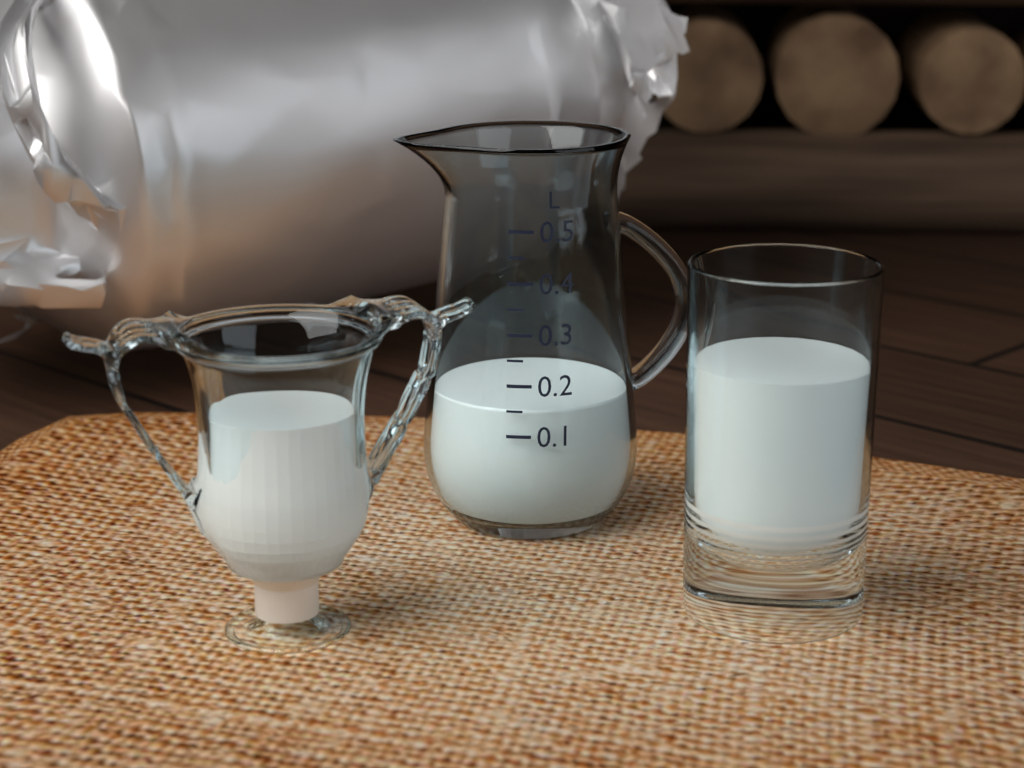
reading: 0.15 L
